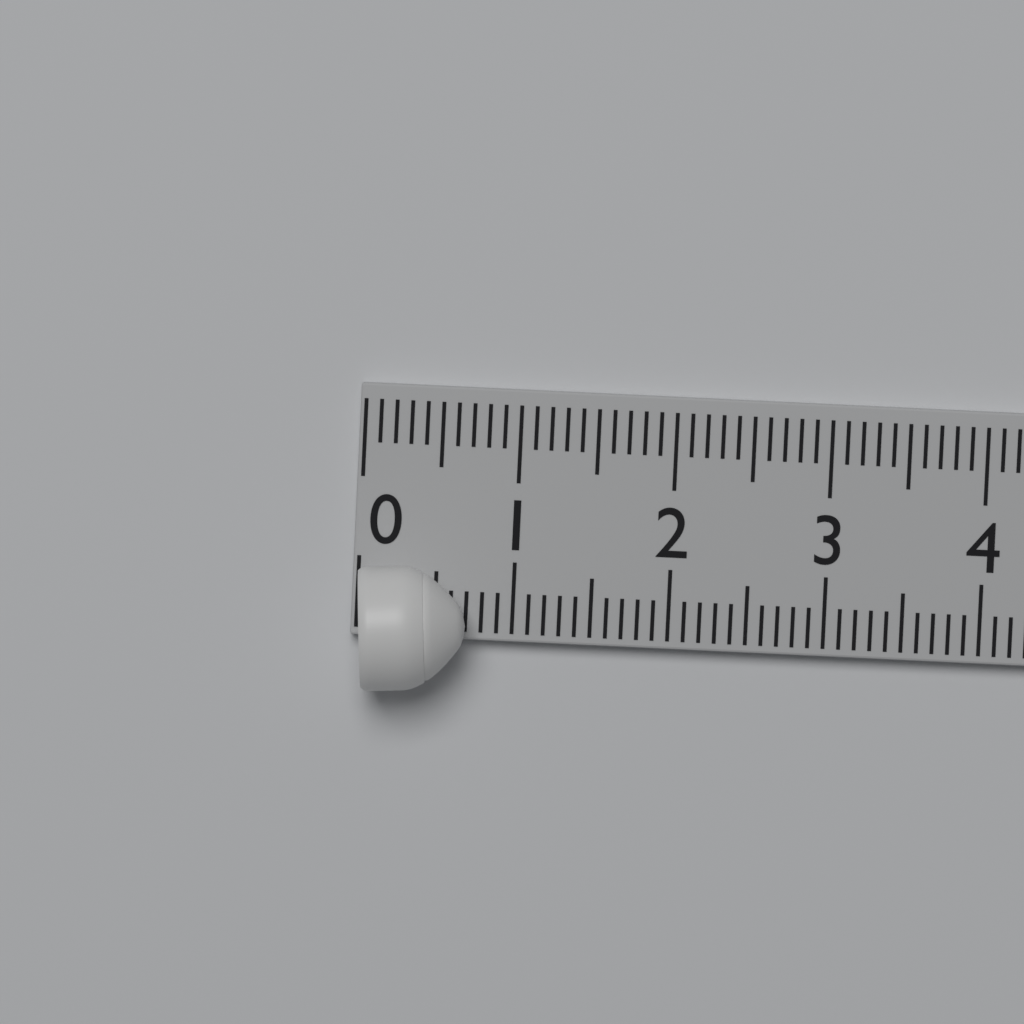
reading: 0.7 (no unit)
